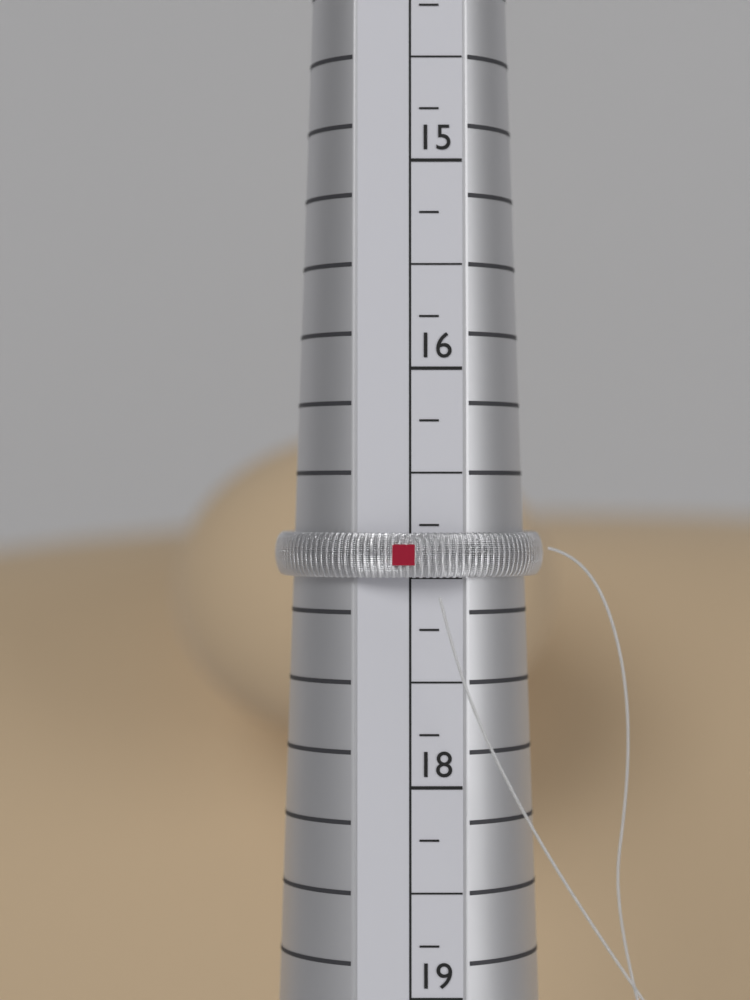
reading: 17.00 (no unit)
